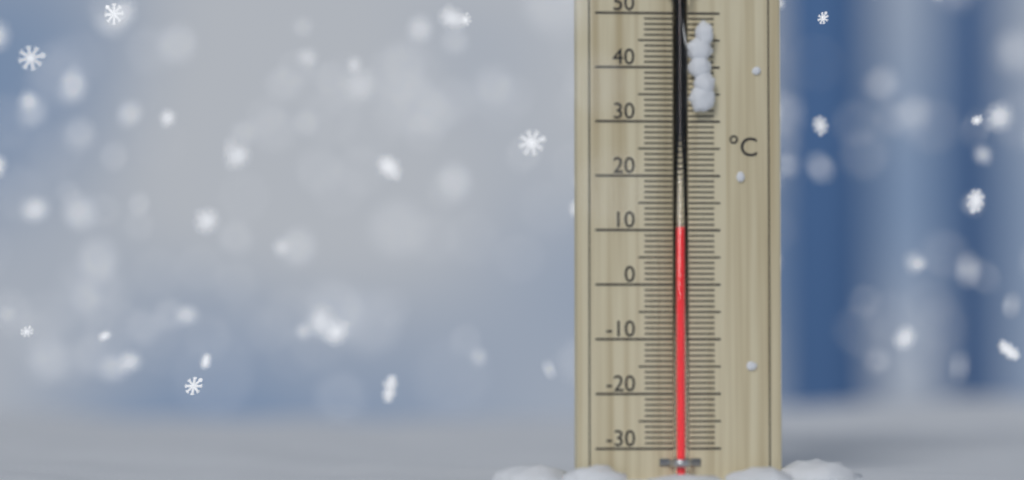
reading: 10 °C
